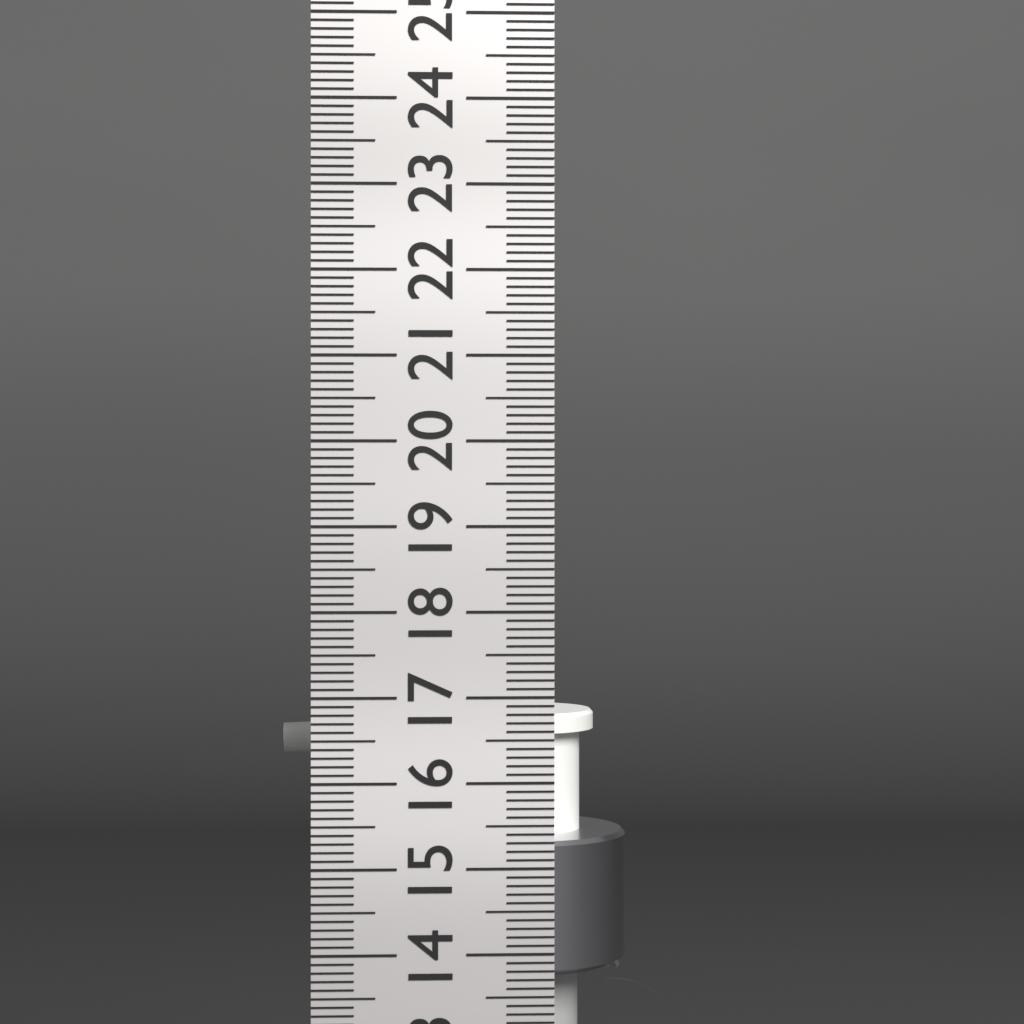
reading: 16.5 cm
